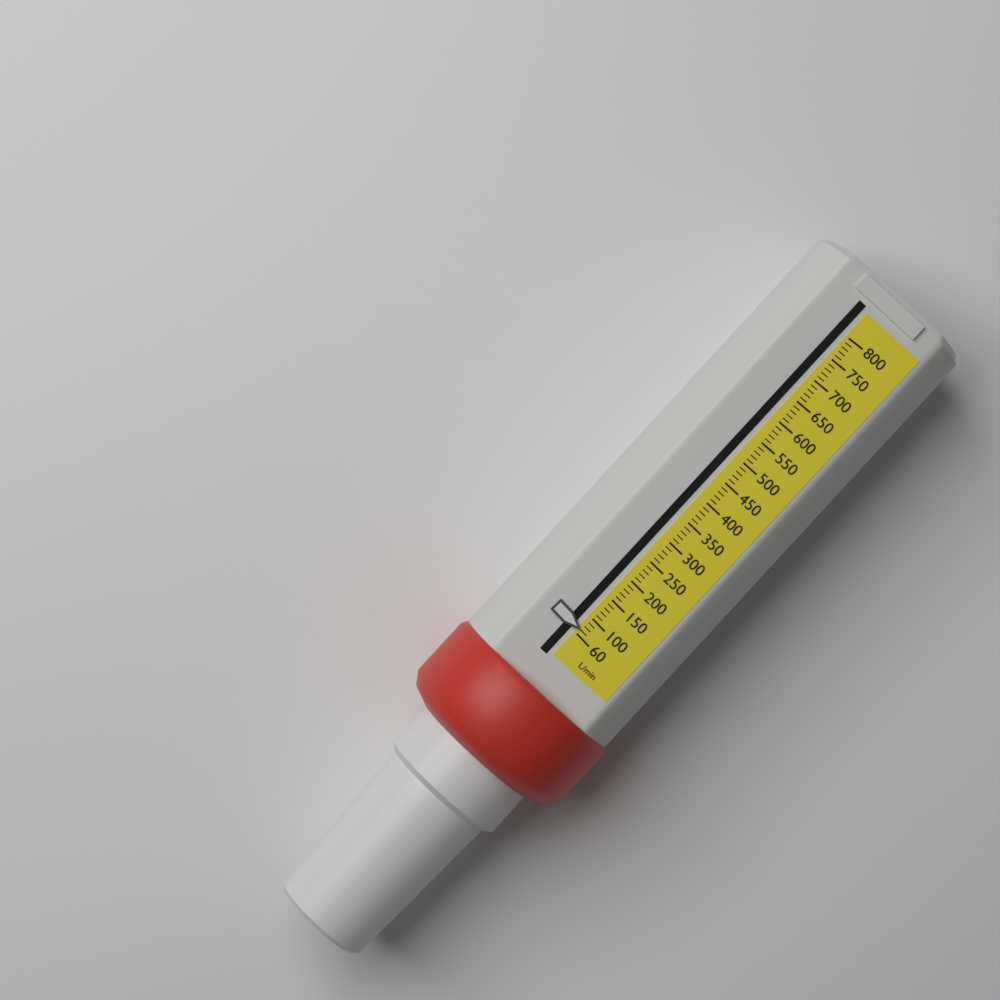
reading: 70 L/min
